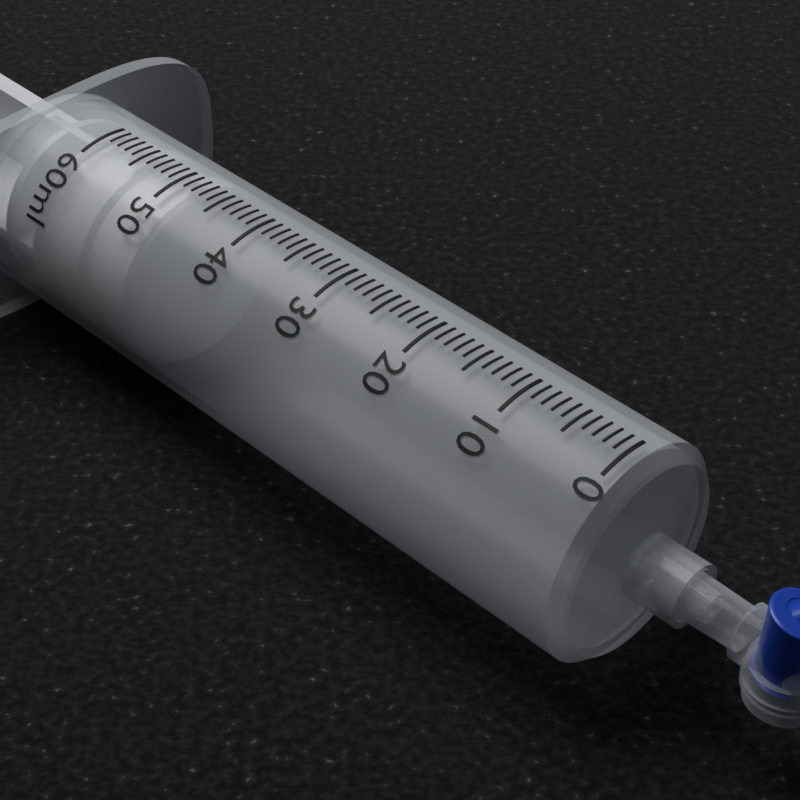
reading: 48 ml
